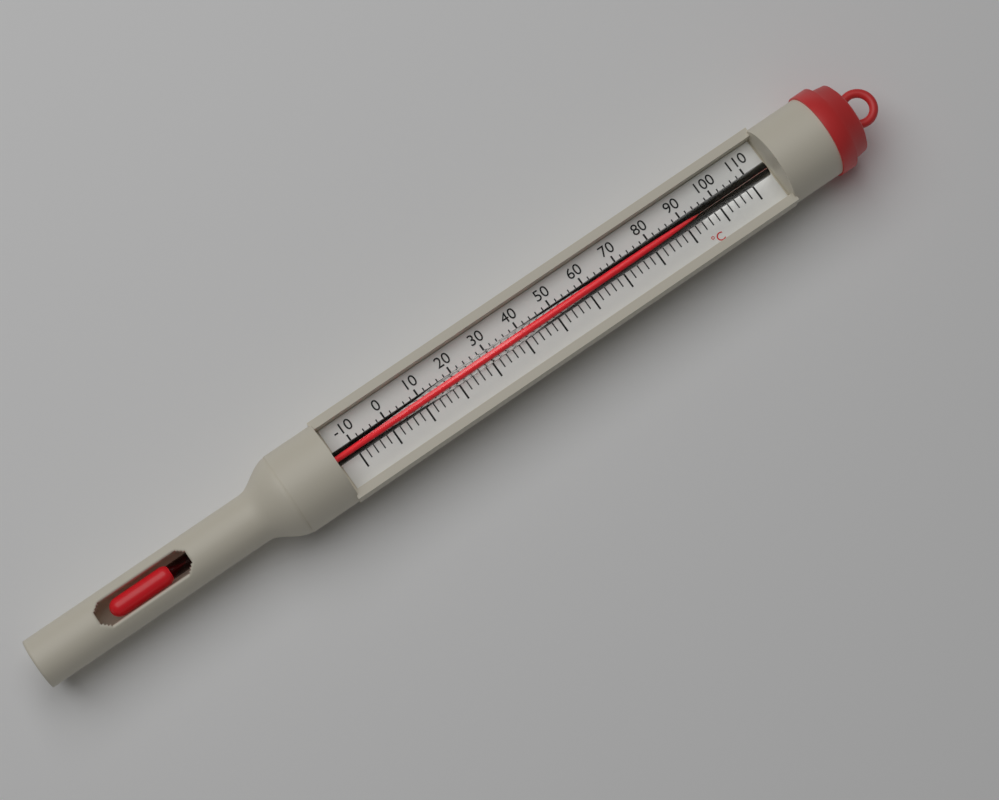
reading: 94 °C
